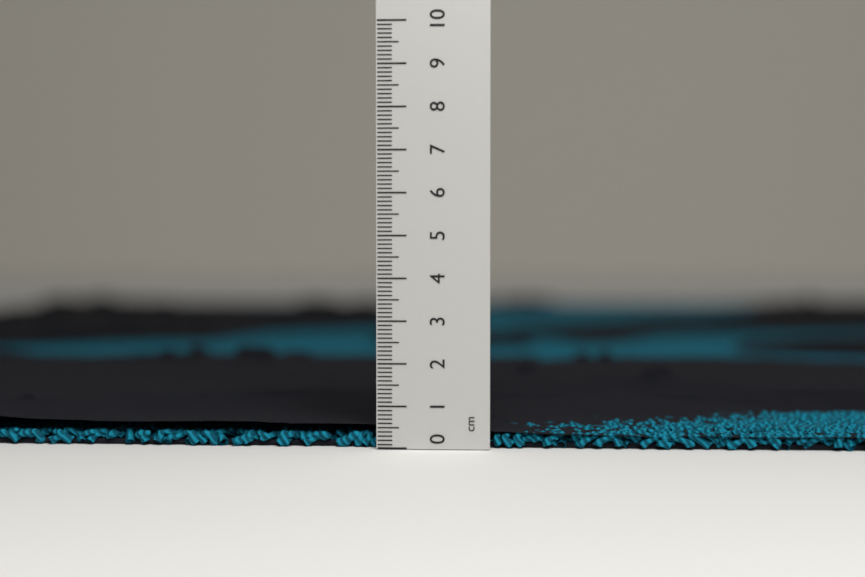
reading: 0.4 cm
